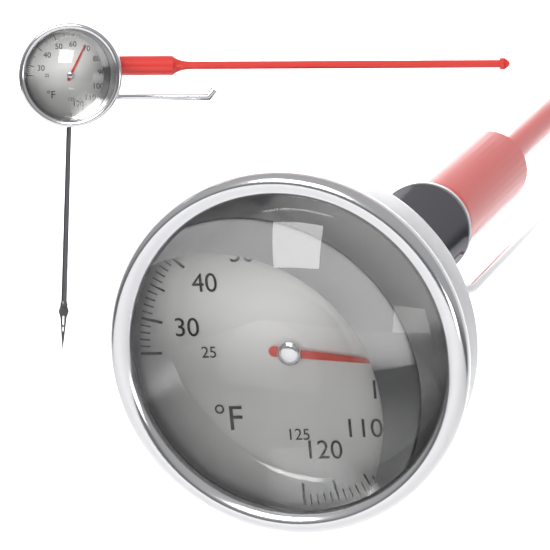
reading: 94 °F
